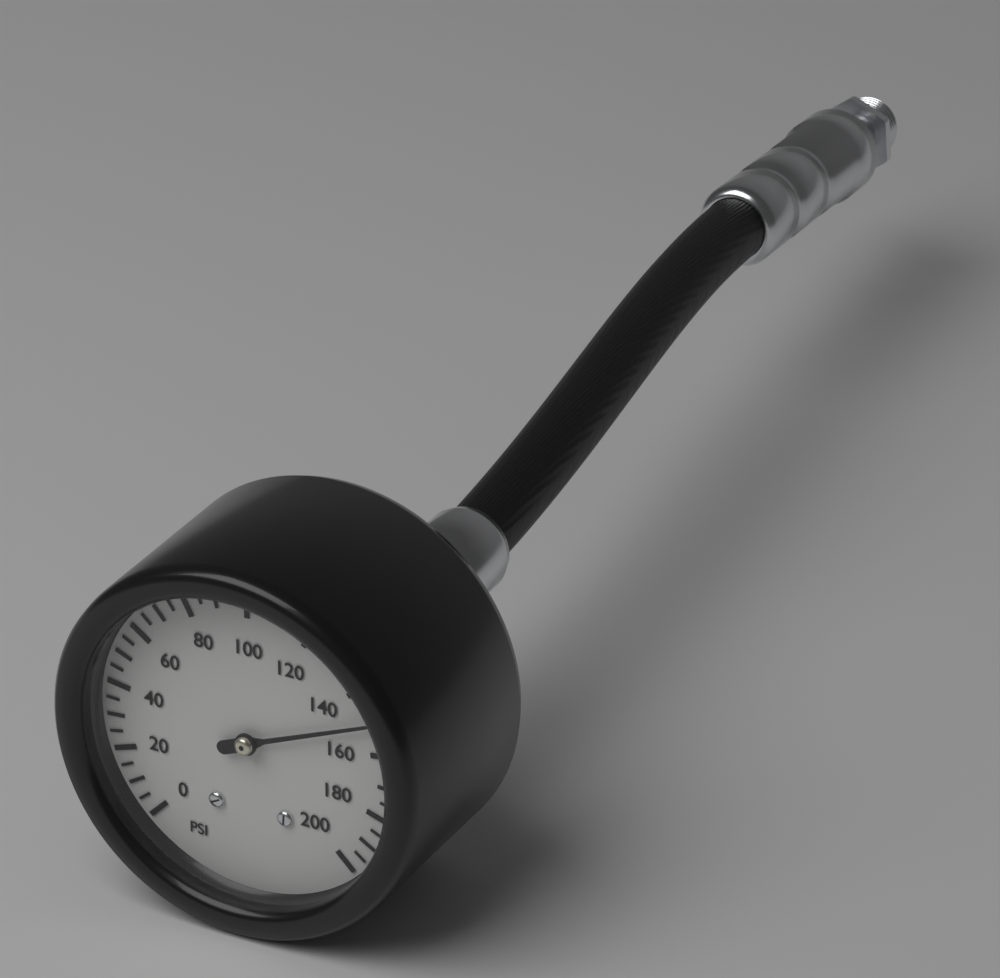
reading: 150 psi
